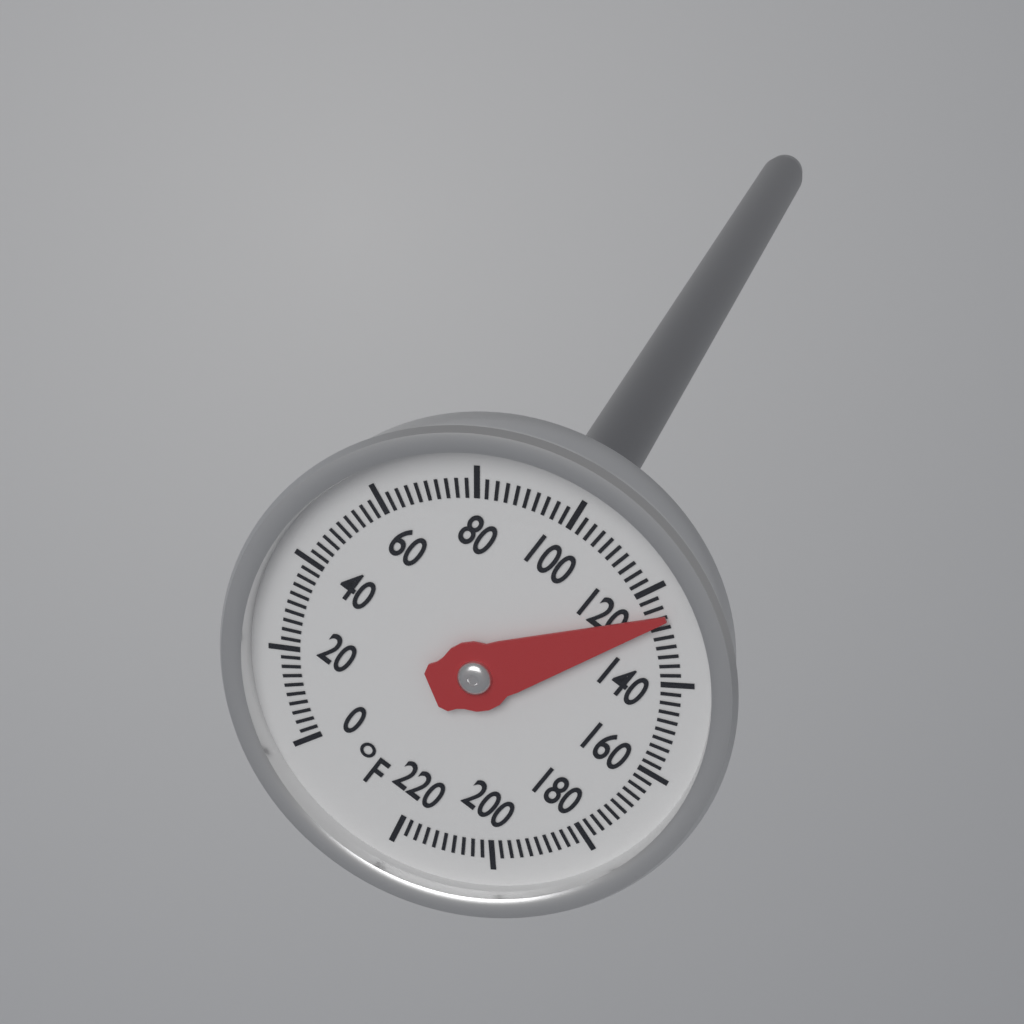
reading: 126 °F
